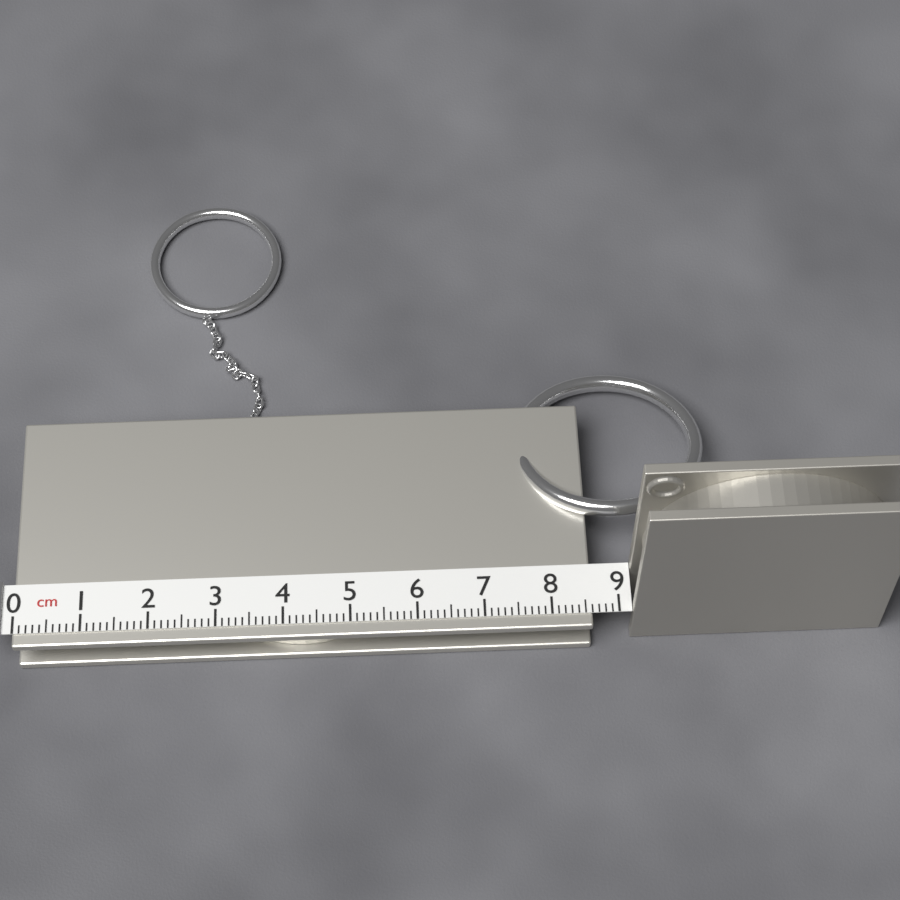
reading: 8.6 cm
